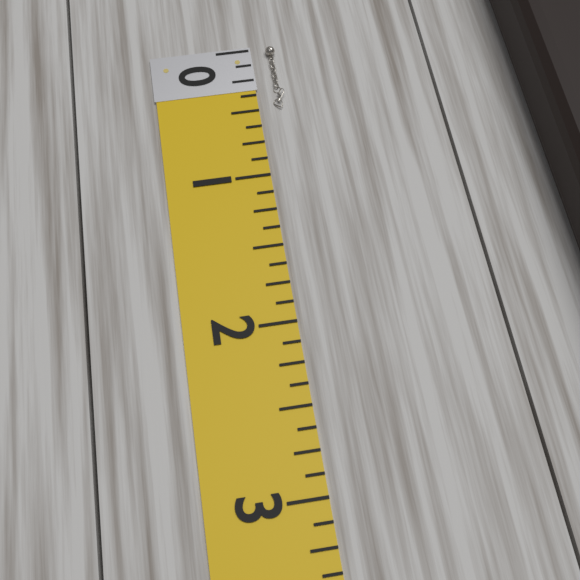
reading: 0.500 (no unit)
